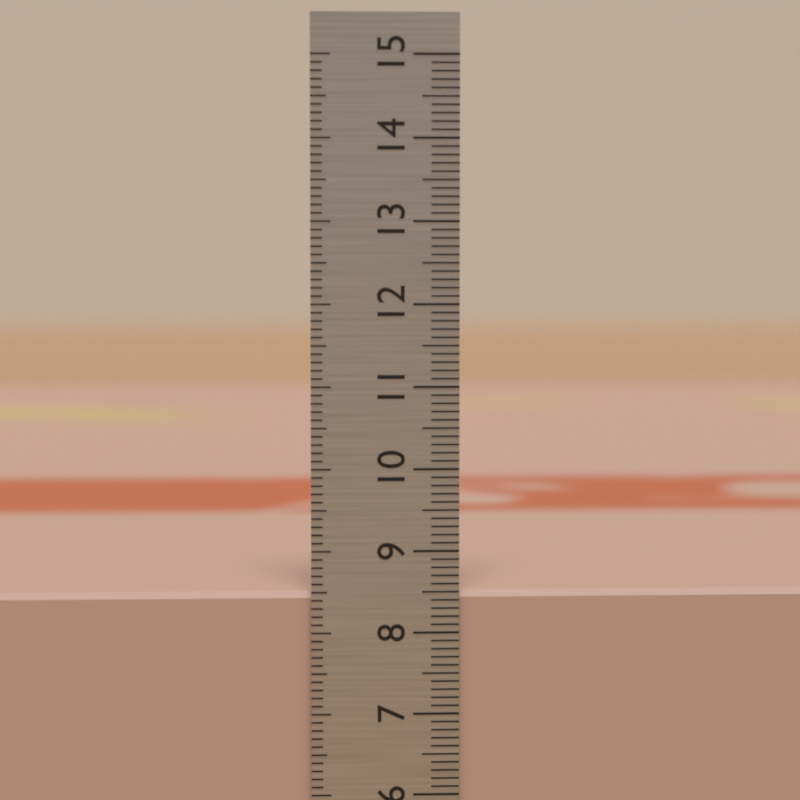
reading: 8.5 cm
